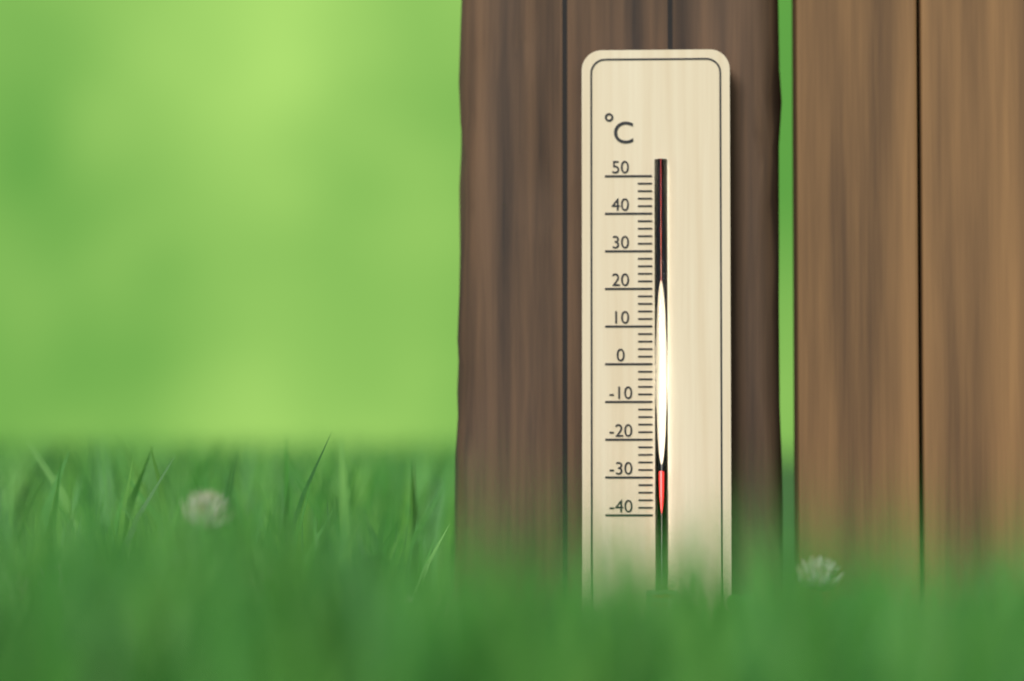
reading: -28 °C
